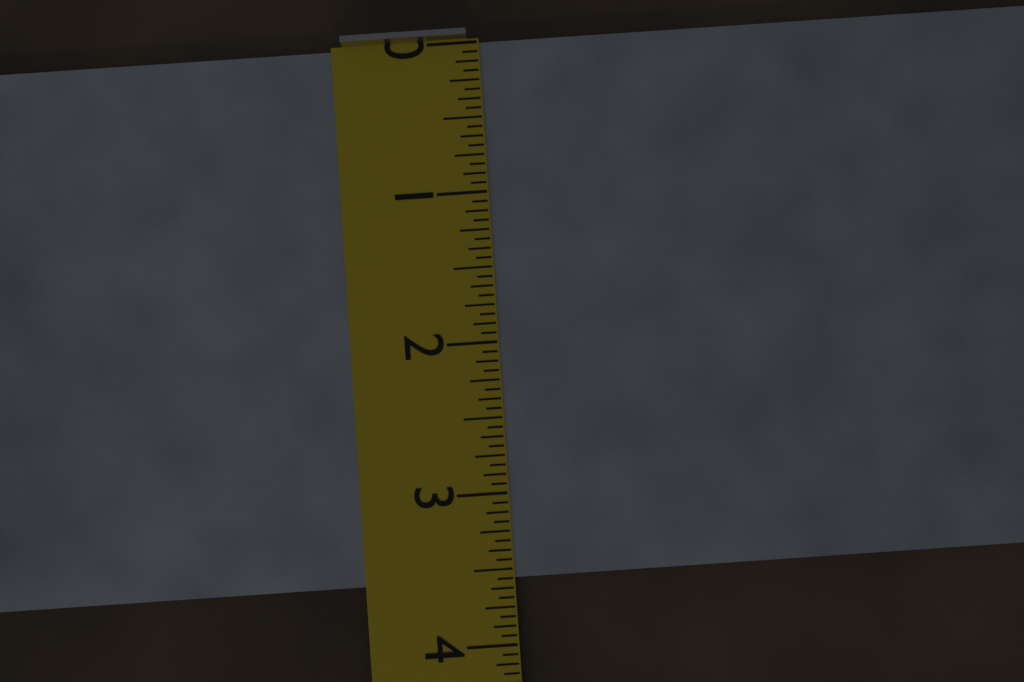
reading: 3.5625 in
